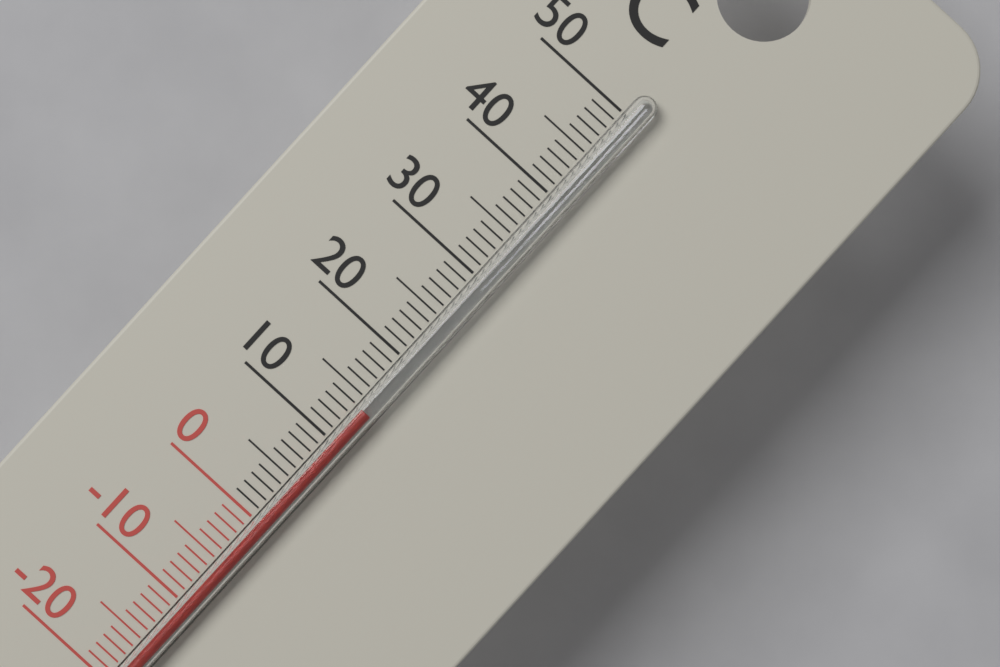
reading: 14 °C
